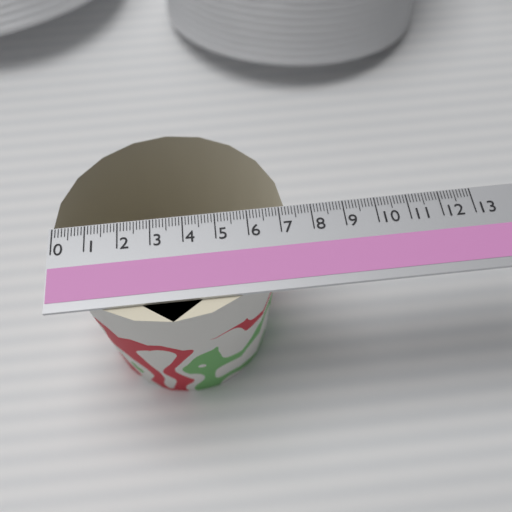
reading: 7.2 (no unit)
